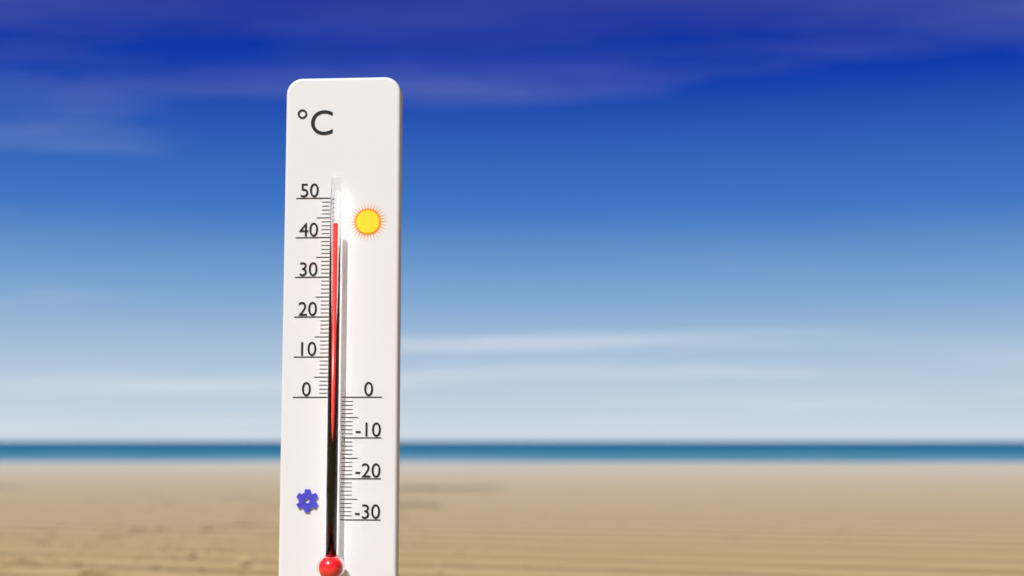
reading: 43 °C
